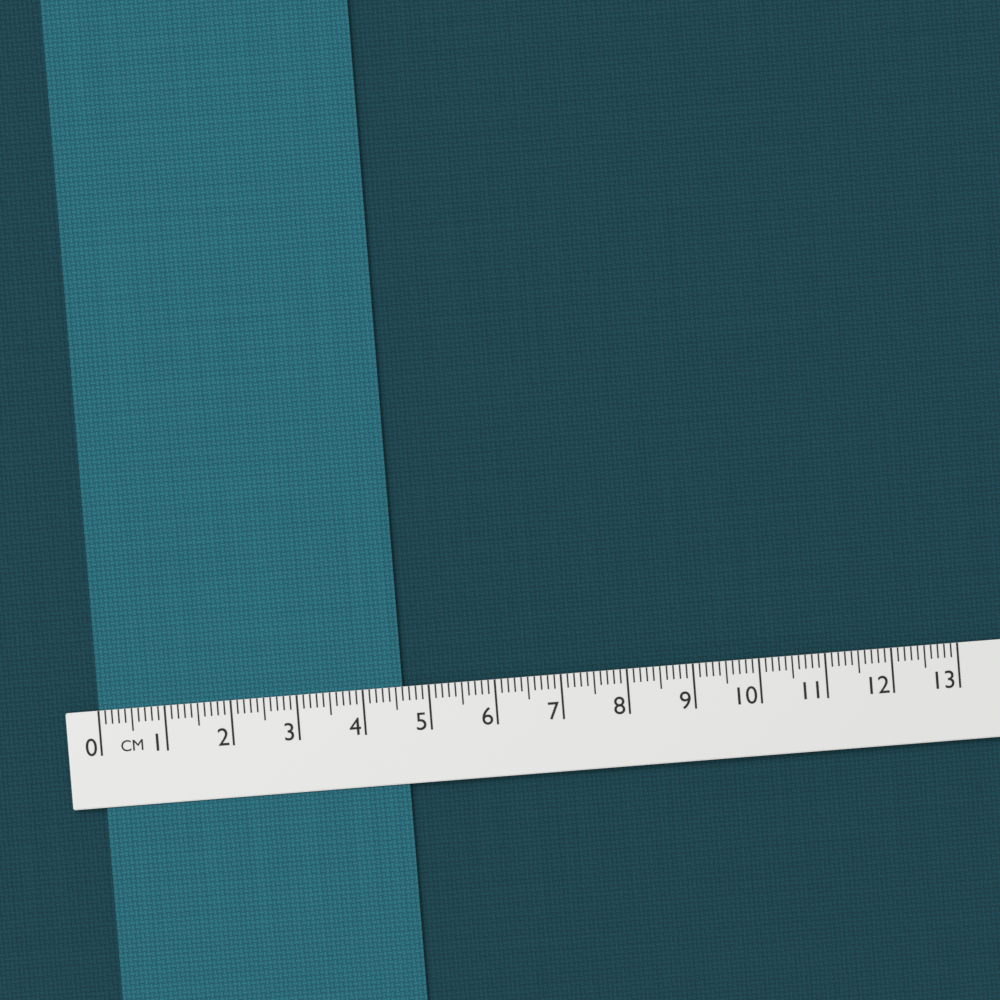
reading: 4.6 cm
